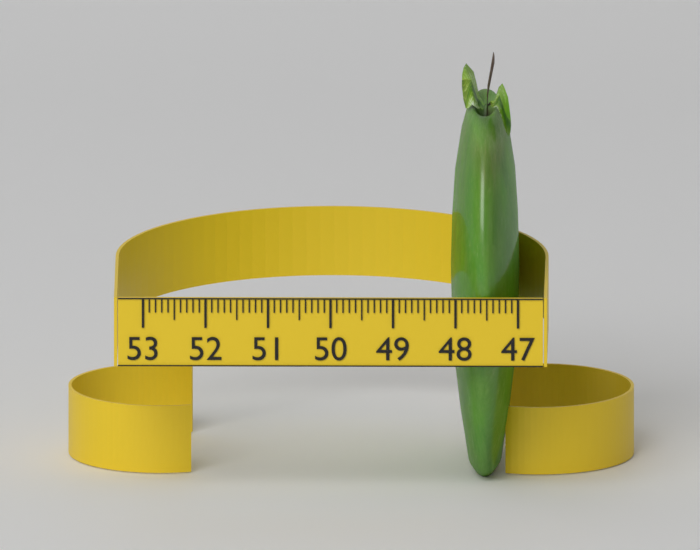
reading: 48.1 (no unit)
